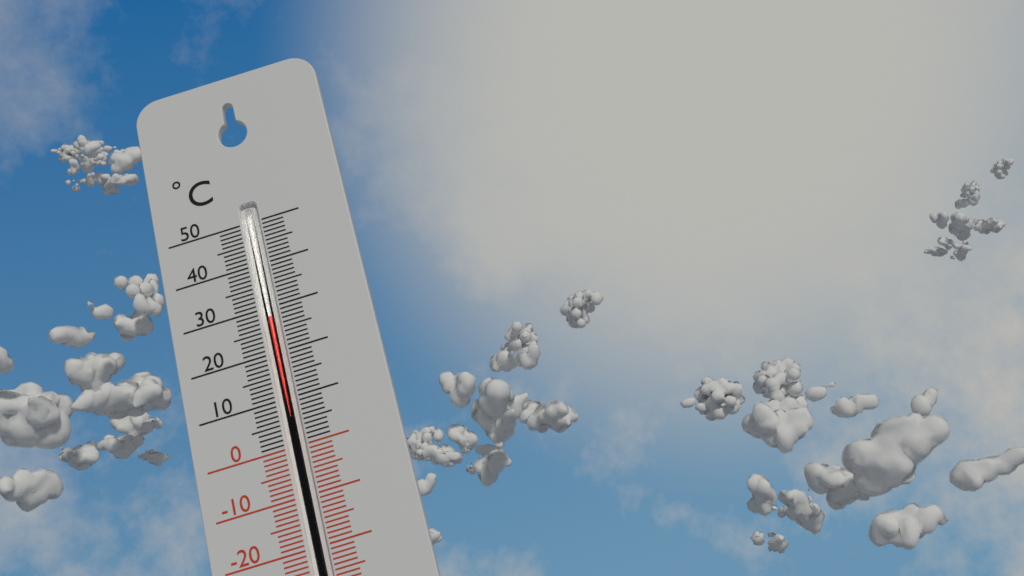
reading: 28 °C
